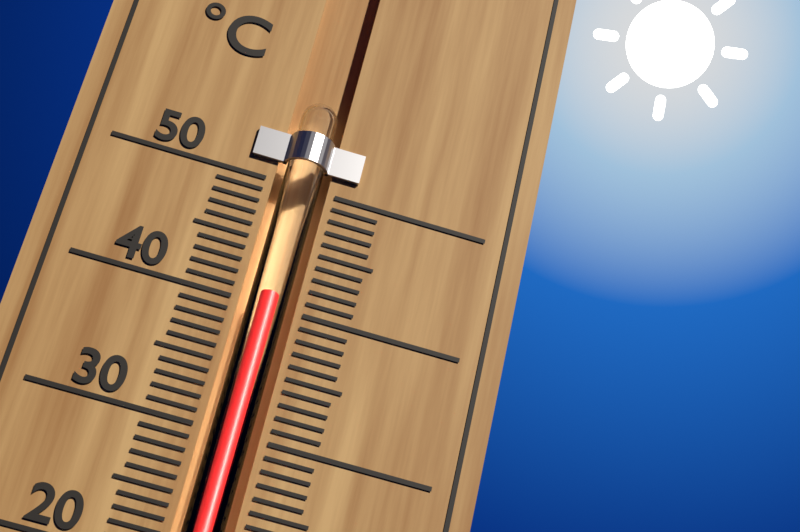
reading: 41 °C
